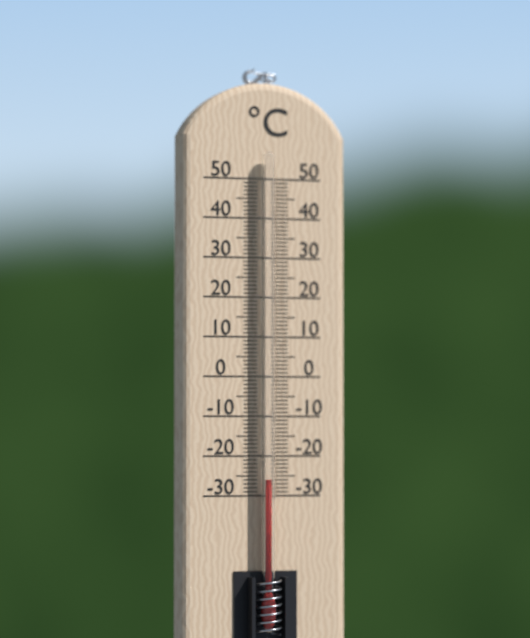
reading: -26 °C
